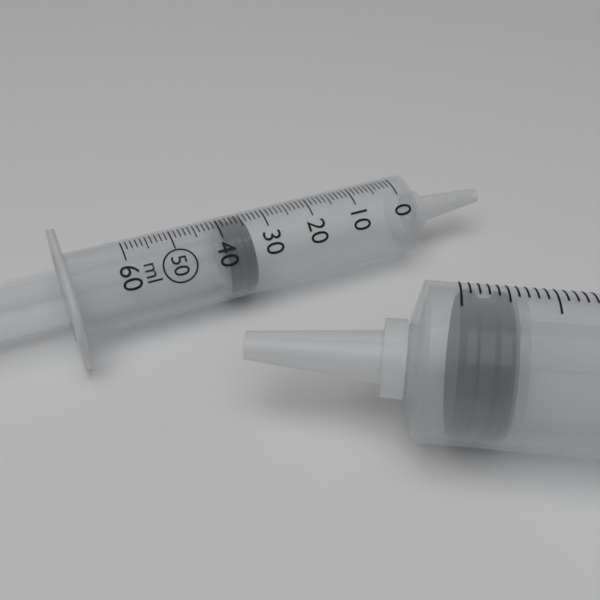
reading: 34 ml
